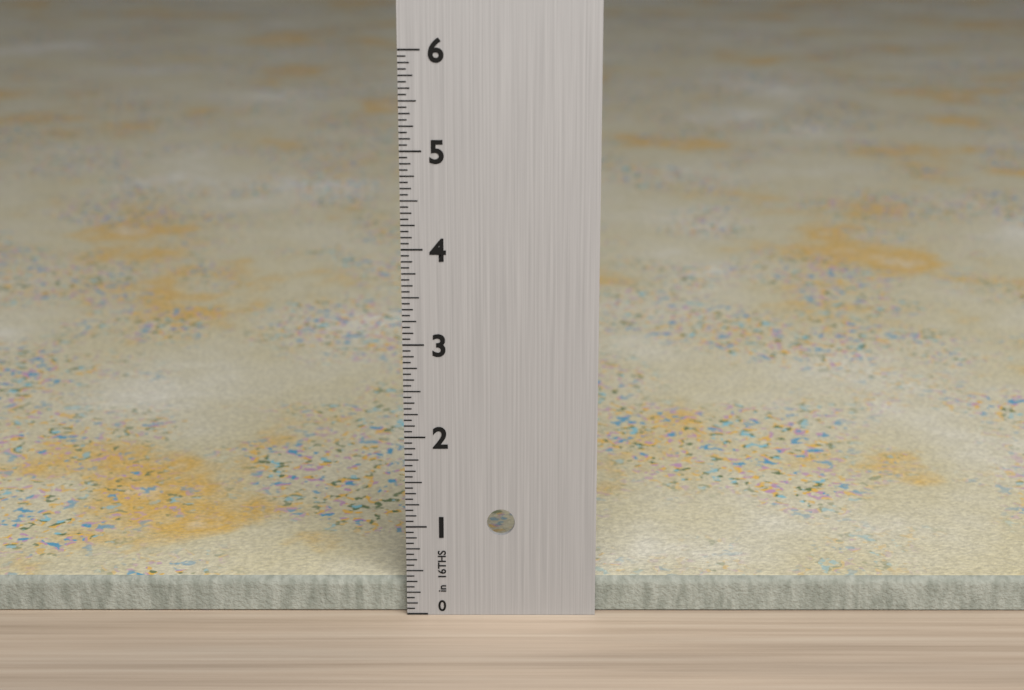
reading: 0.3750 in
